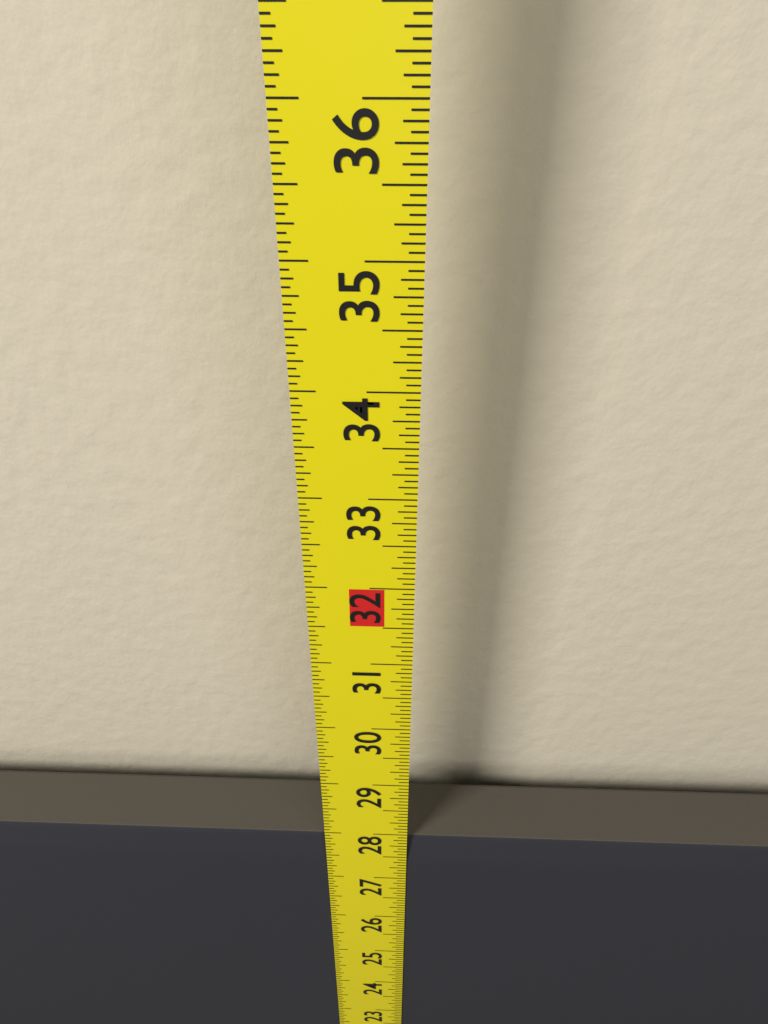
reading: 27.8750 in
